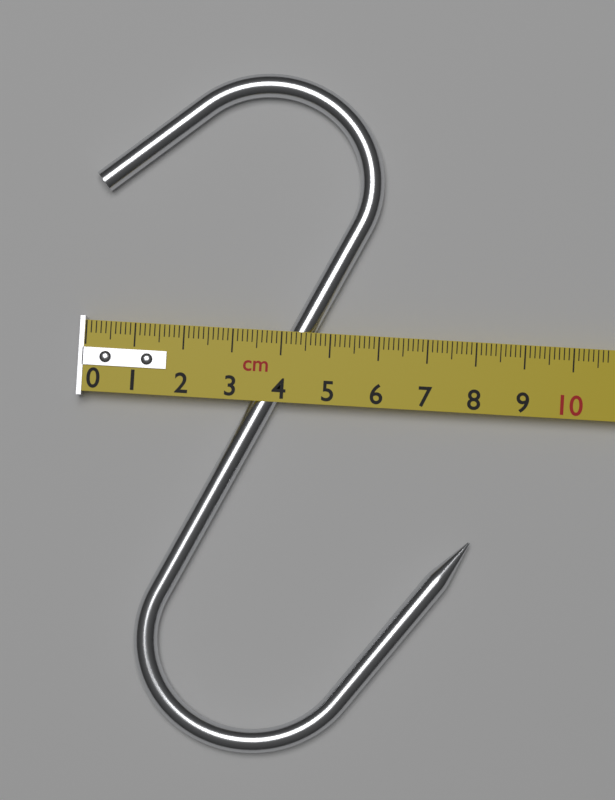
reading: 8.1 cm
